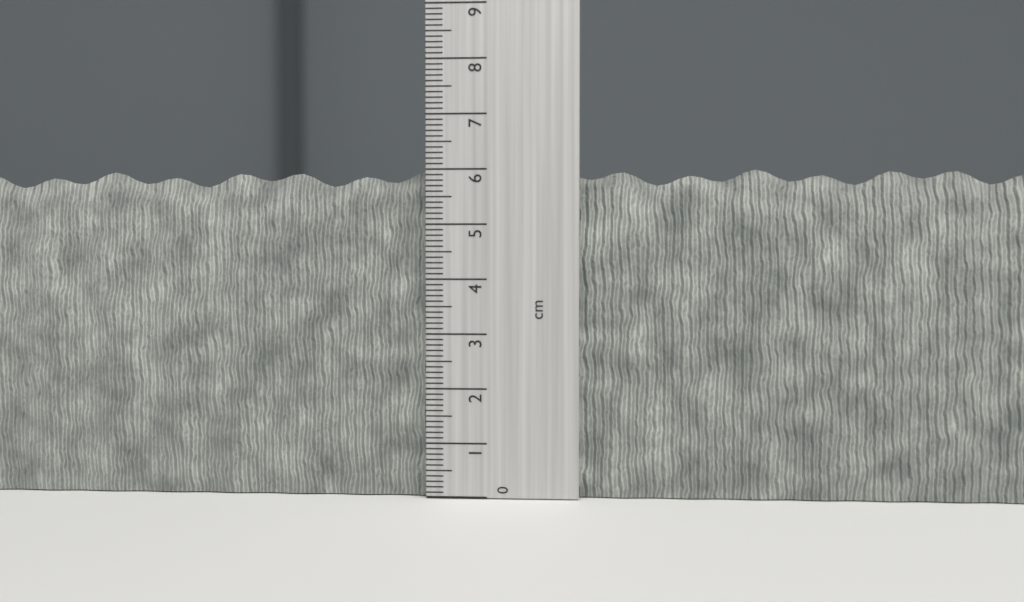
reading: 6.0 cm
